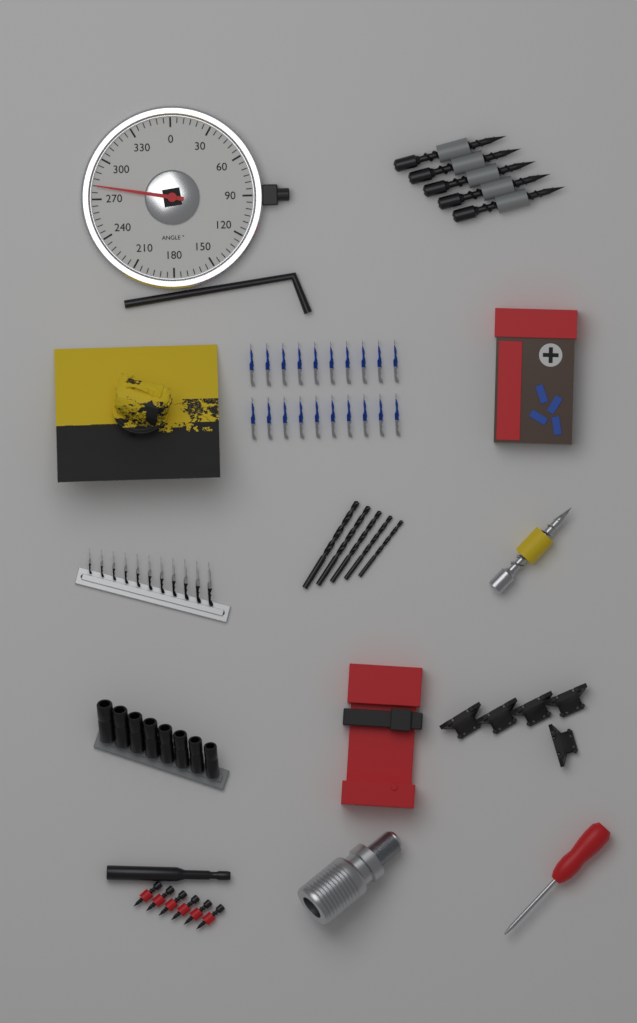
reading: 280 °
